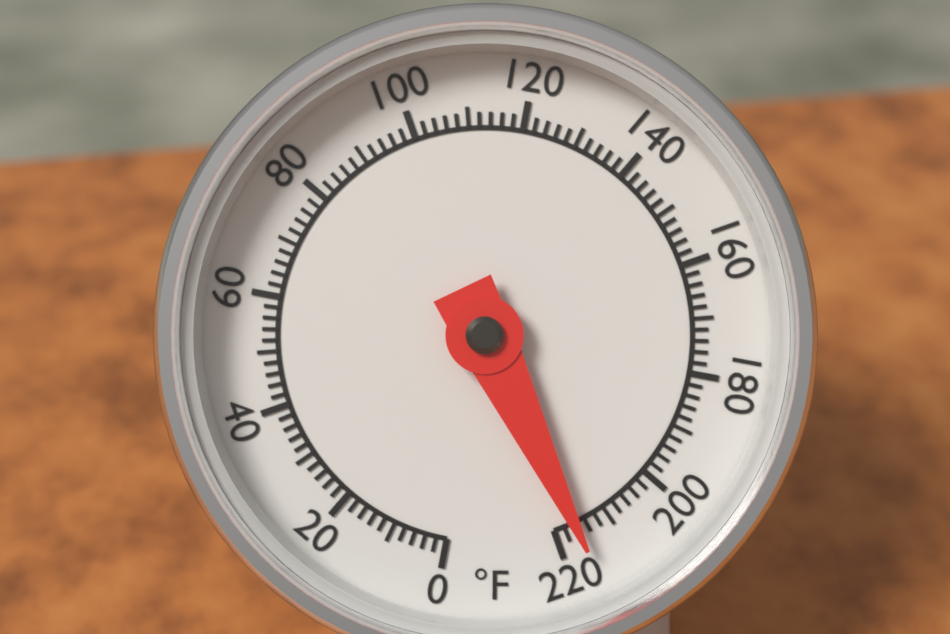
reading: 216 °F
